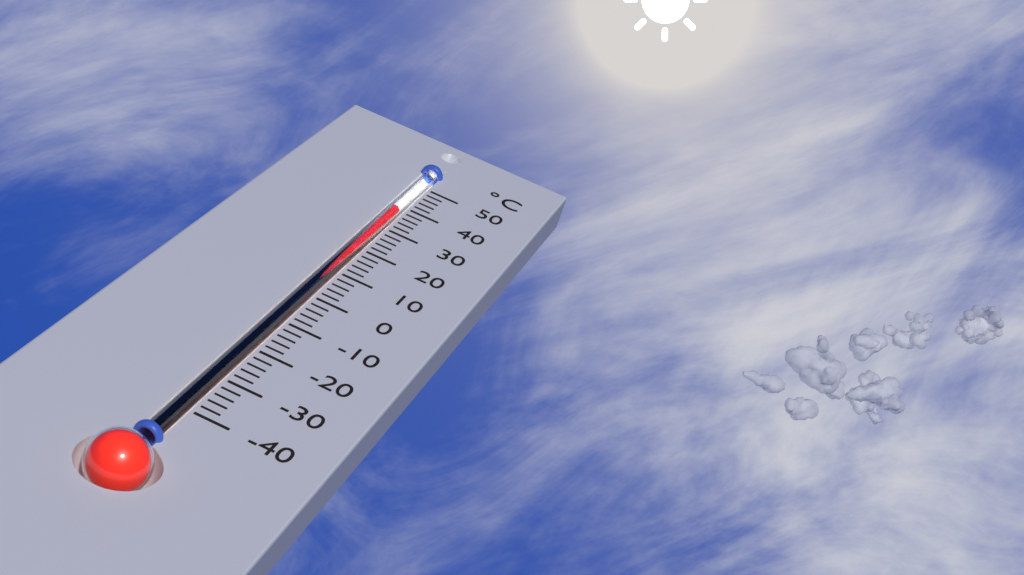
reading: 38 °C
